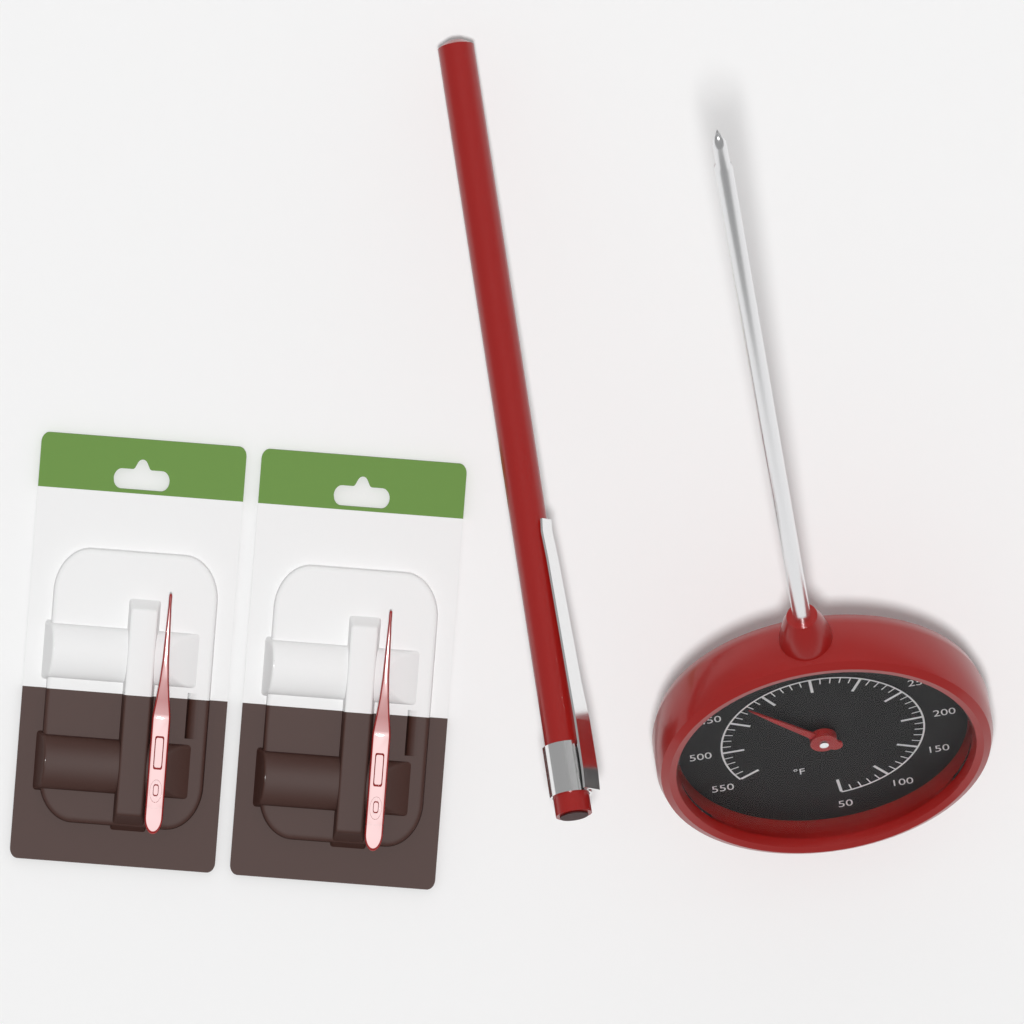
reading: 420 °F
